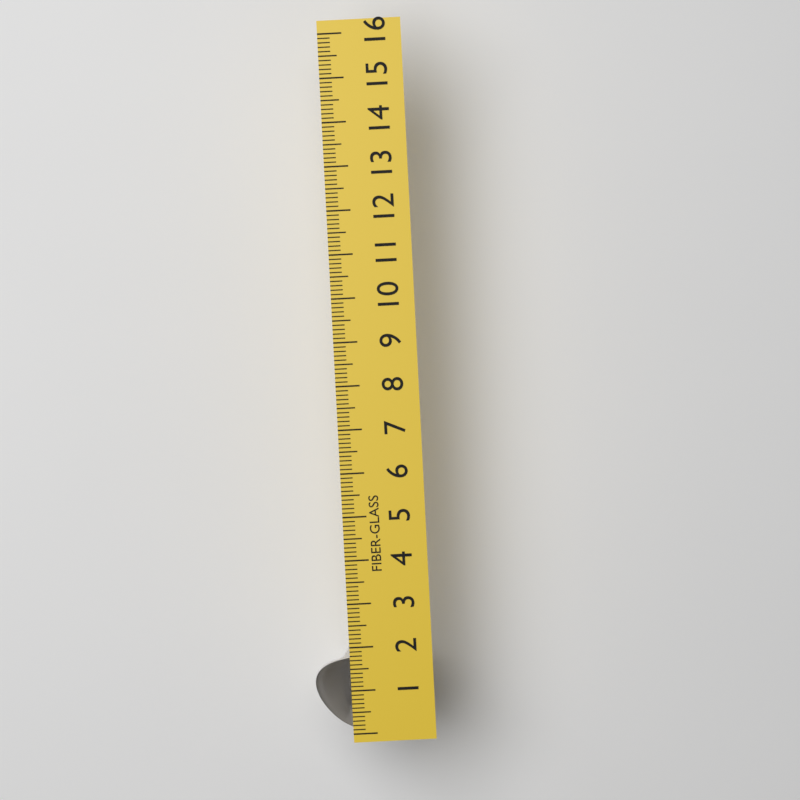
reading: 1.8 (no unit)
